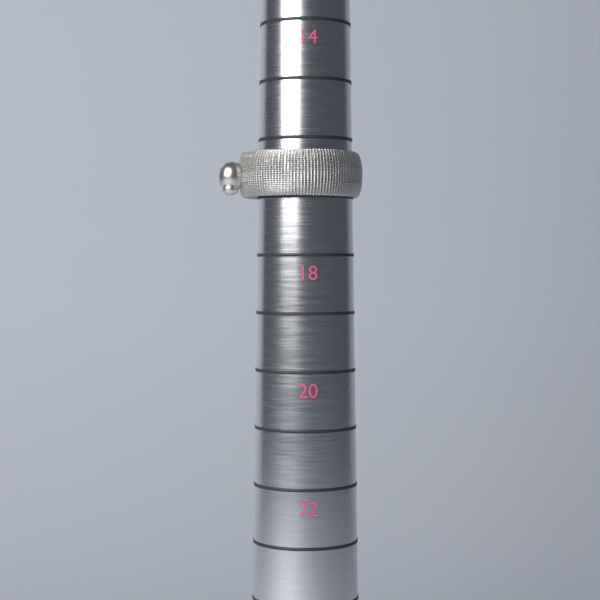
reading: 17 (no unit)
